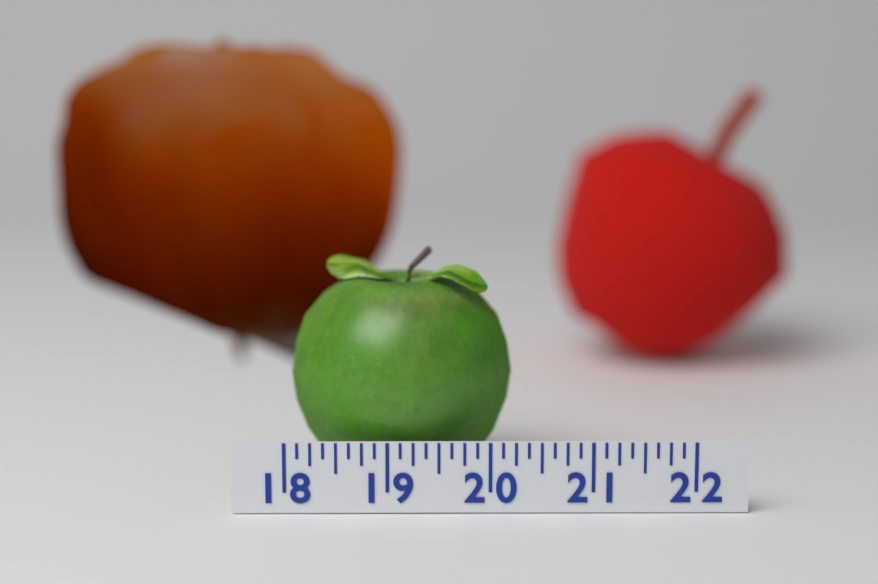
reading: 20.250 (no unit)
